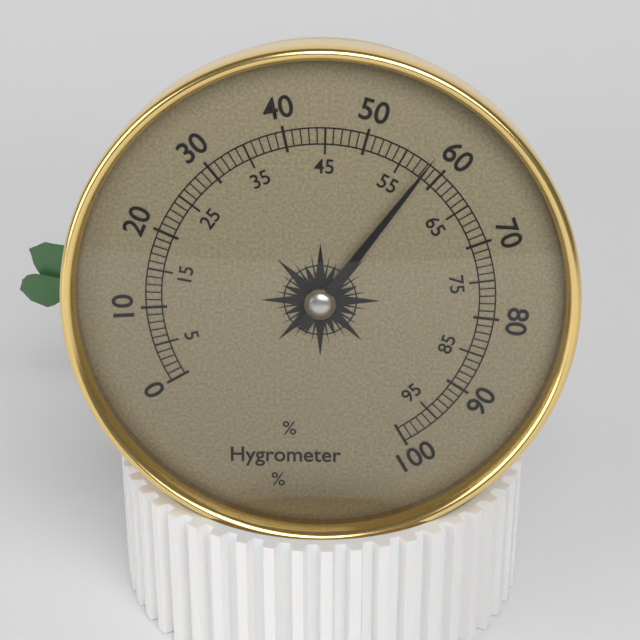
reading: 58 %
